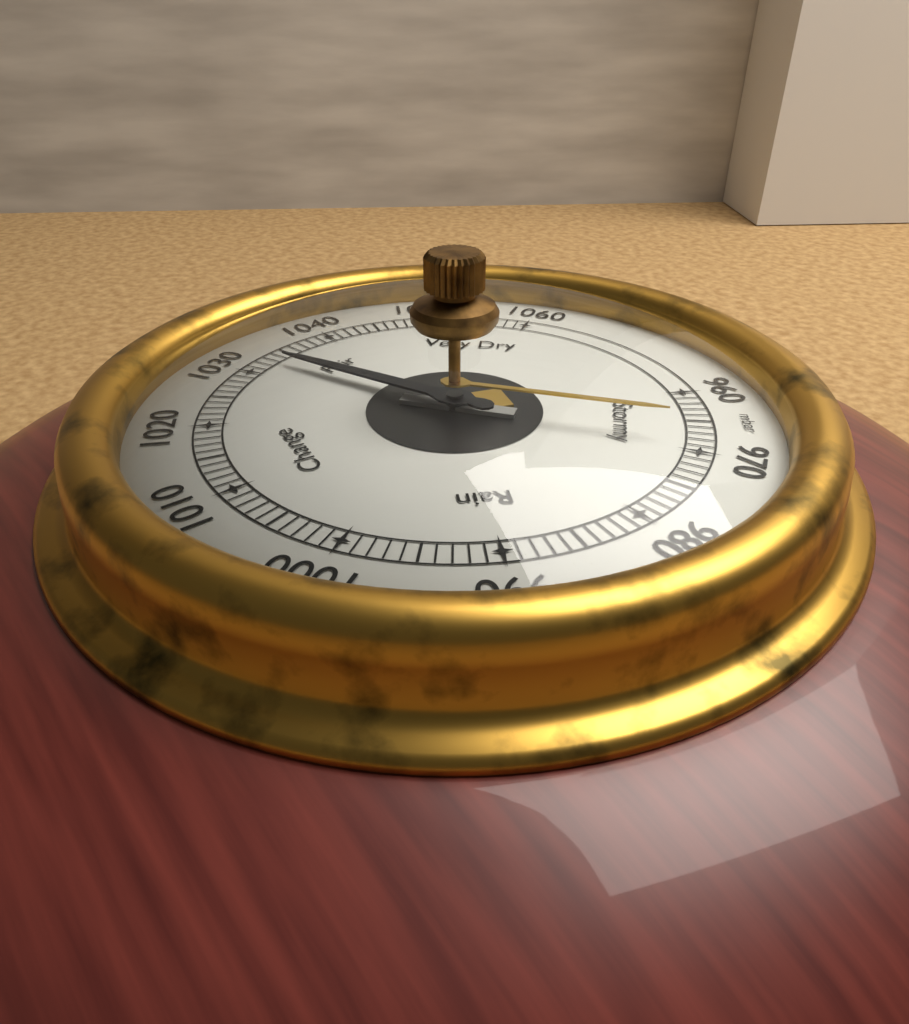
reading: 1033 mbar
